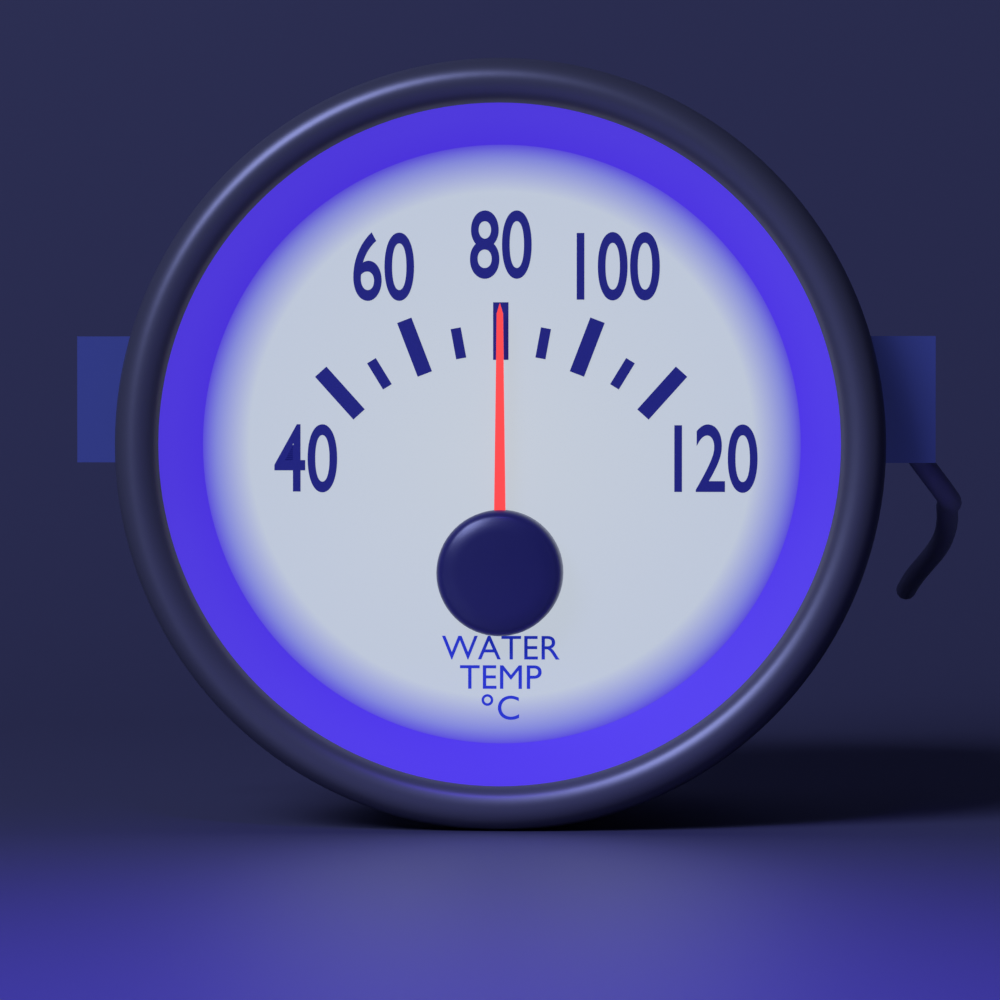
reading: 80 °C
